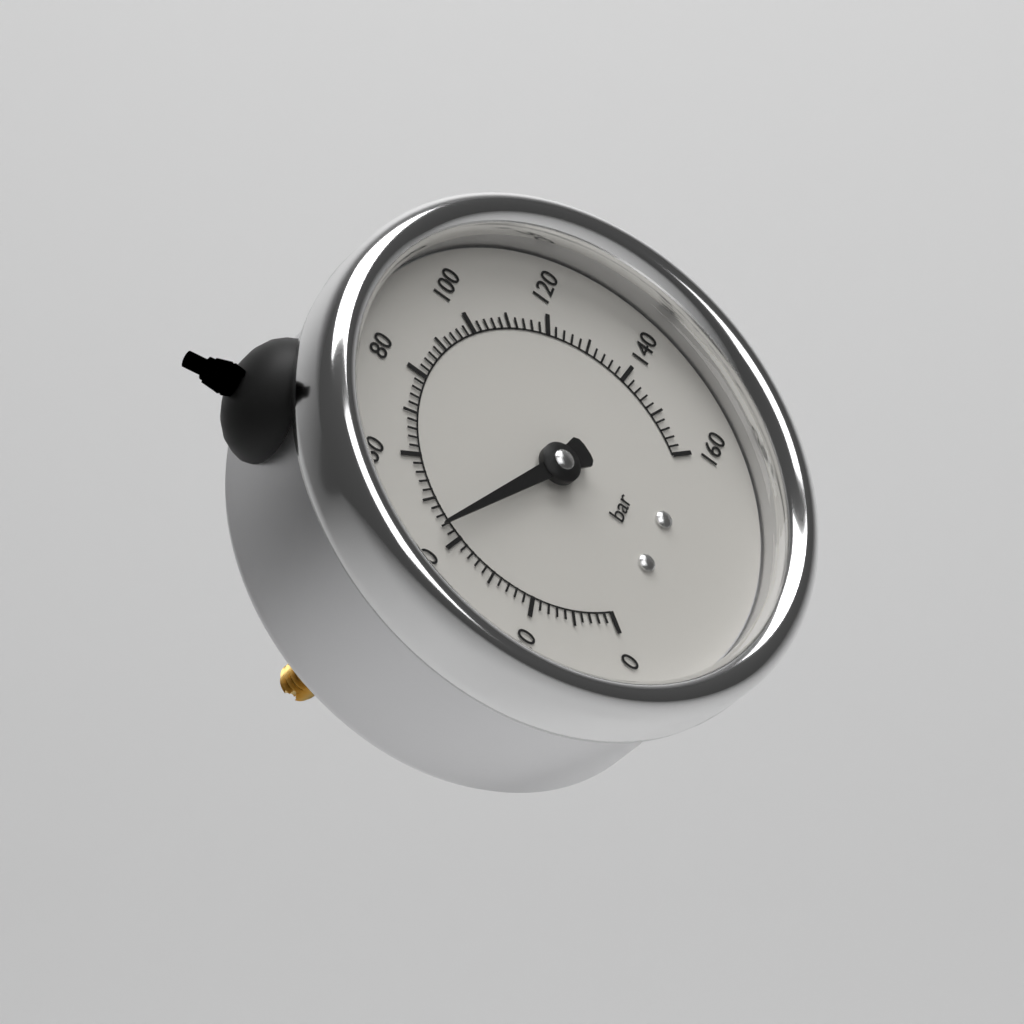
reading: 44 bar
